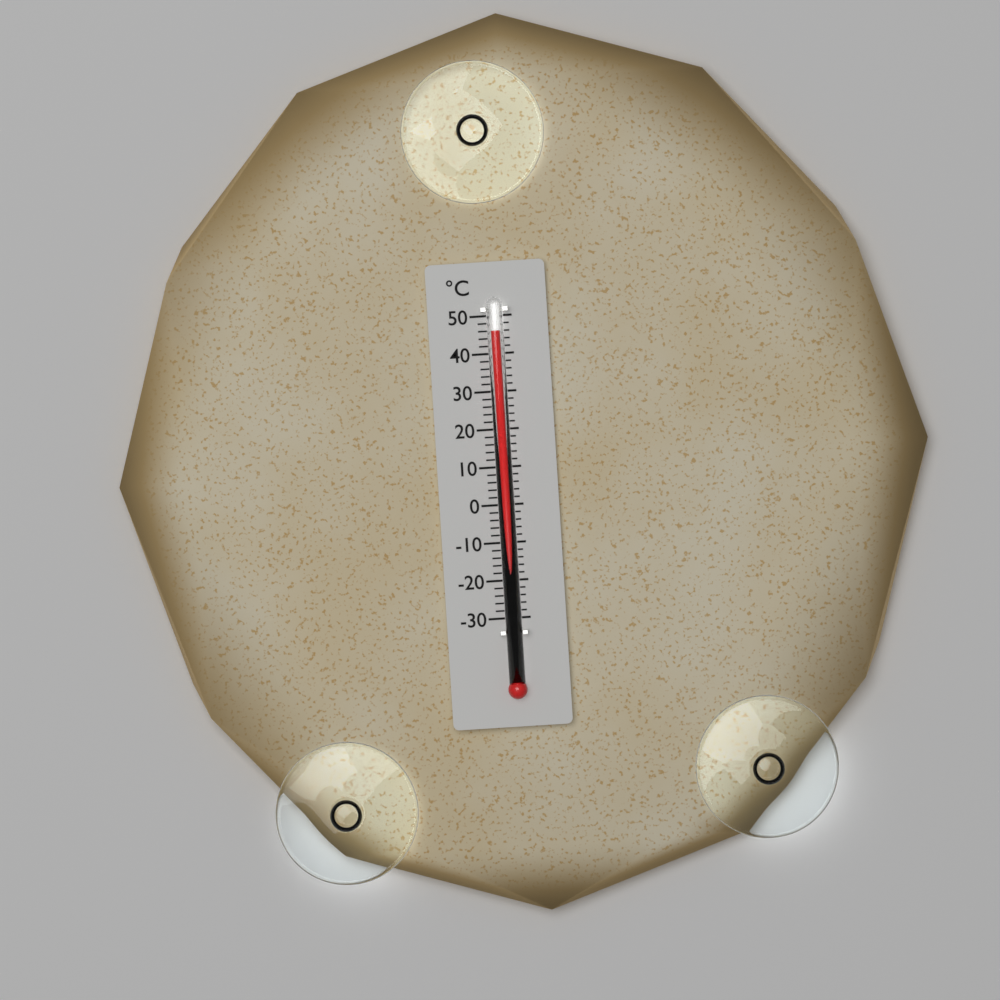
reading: 46 °C
